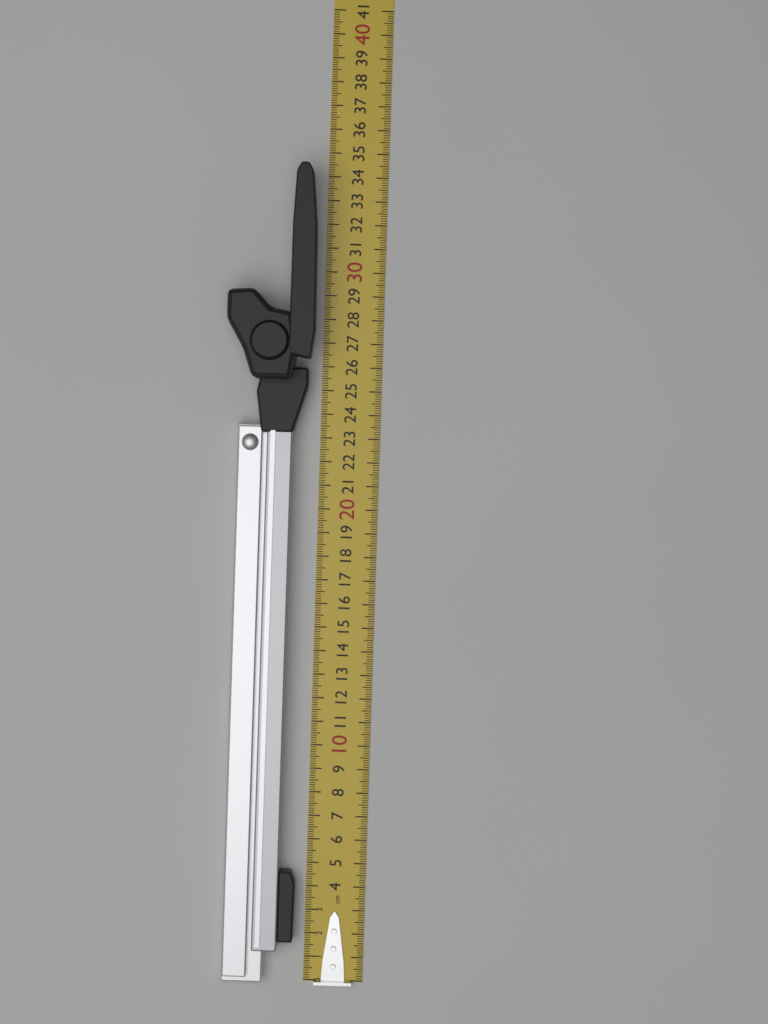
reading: 34.3 cm
